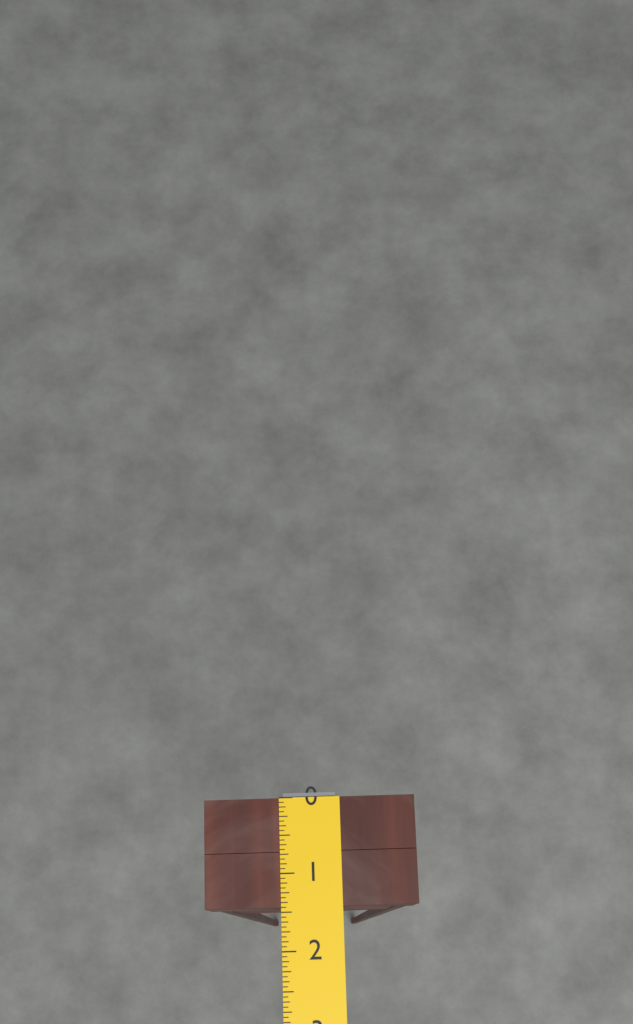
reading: 1.4375 (no unit)
